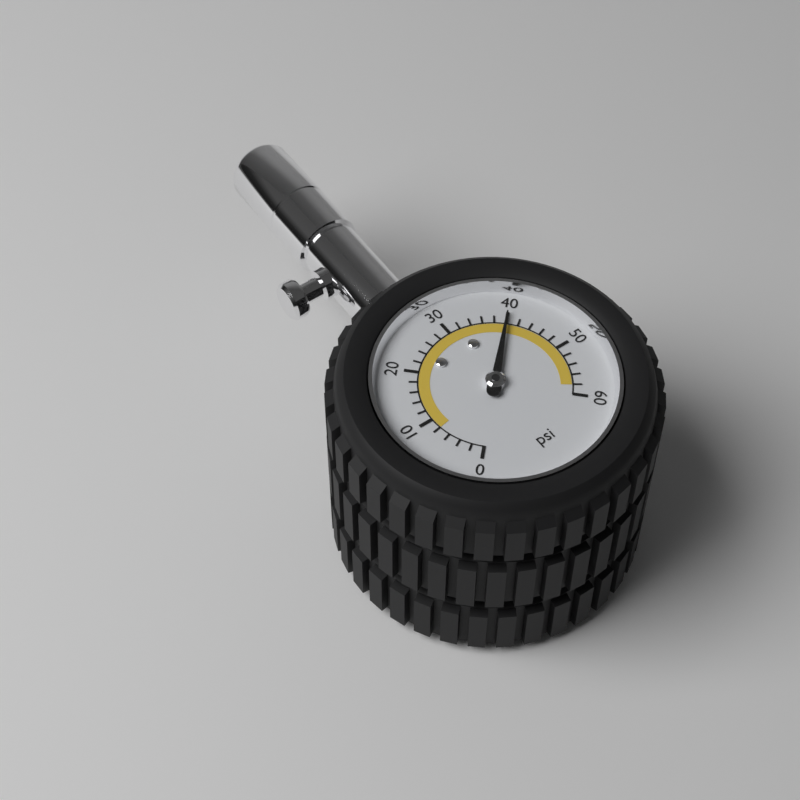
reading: 40 psi
